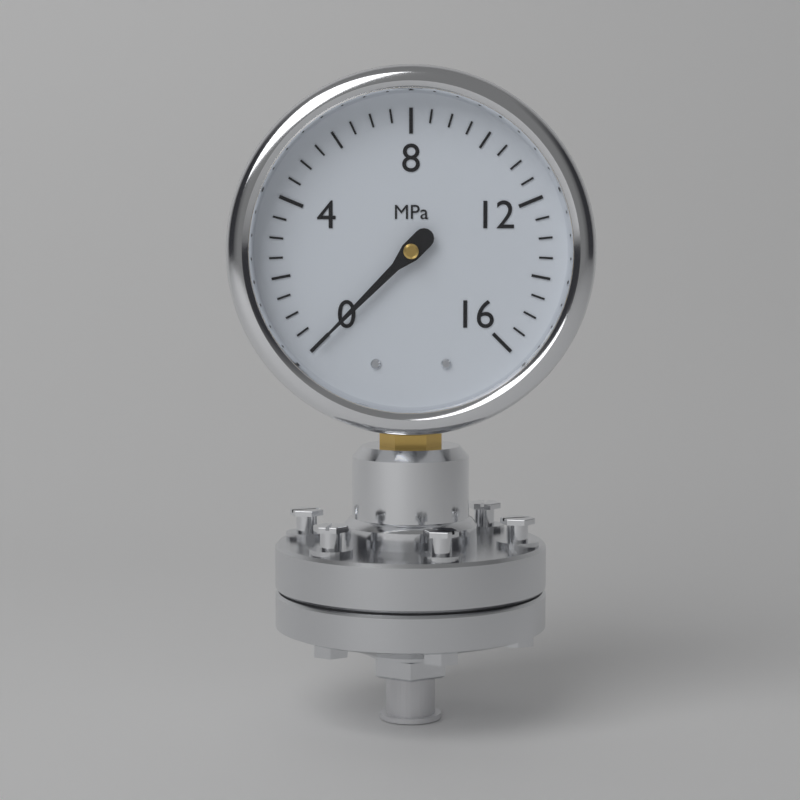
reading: 0.0 MPa
